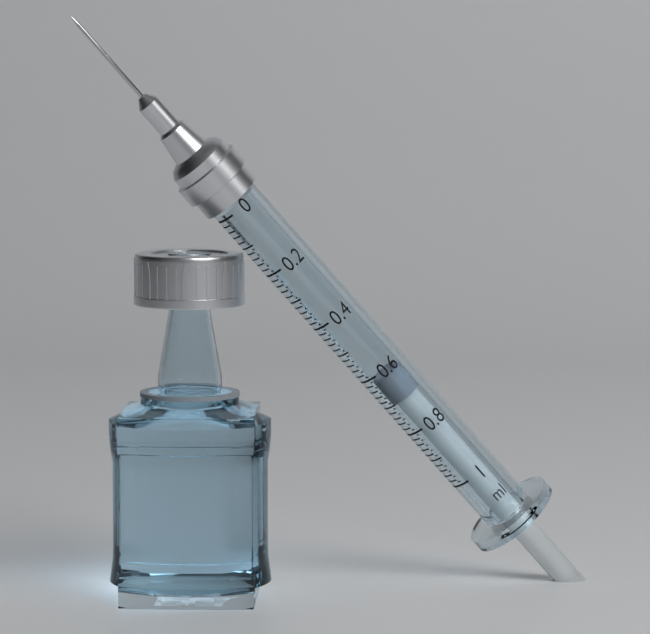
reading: 0.62 ml
